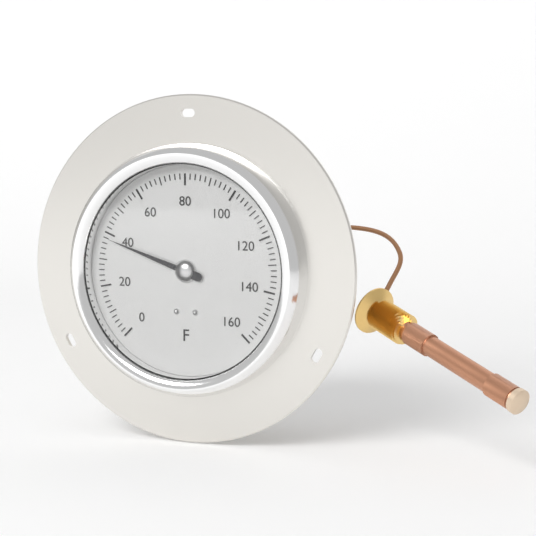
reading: 38 °F
